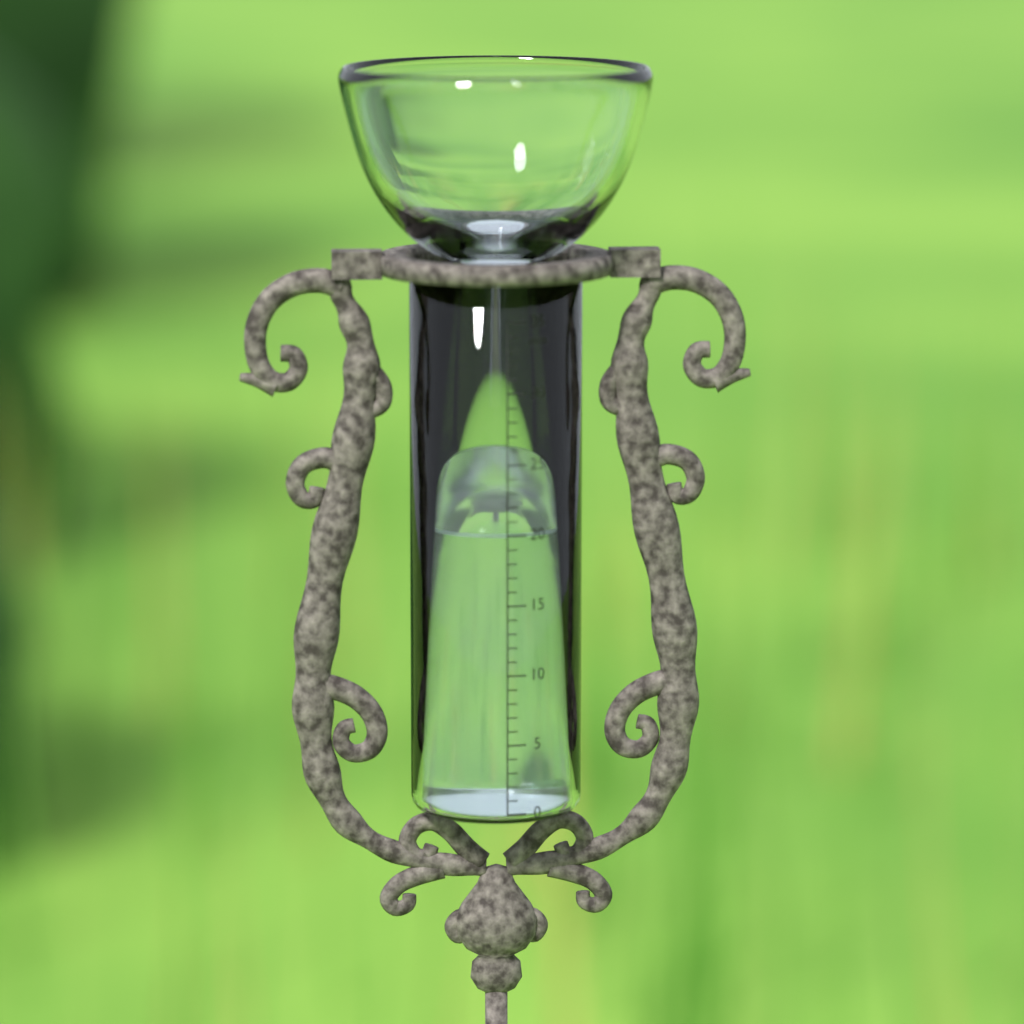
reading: 20 mm
